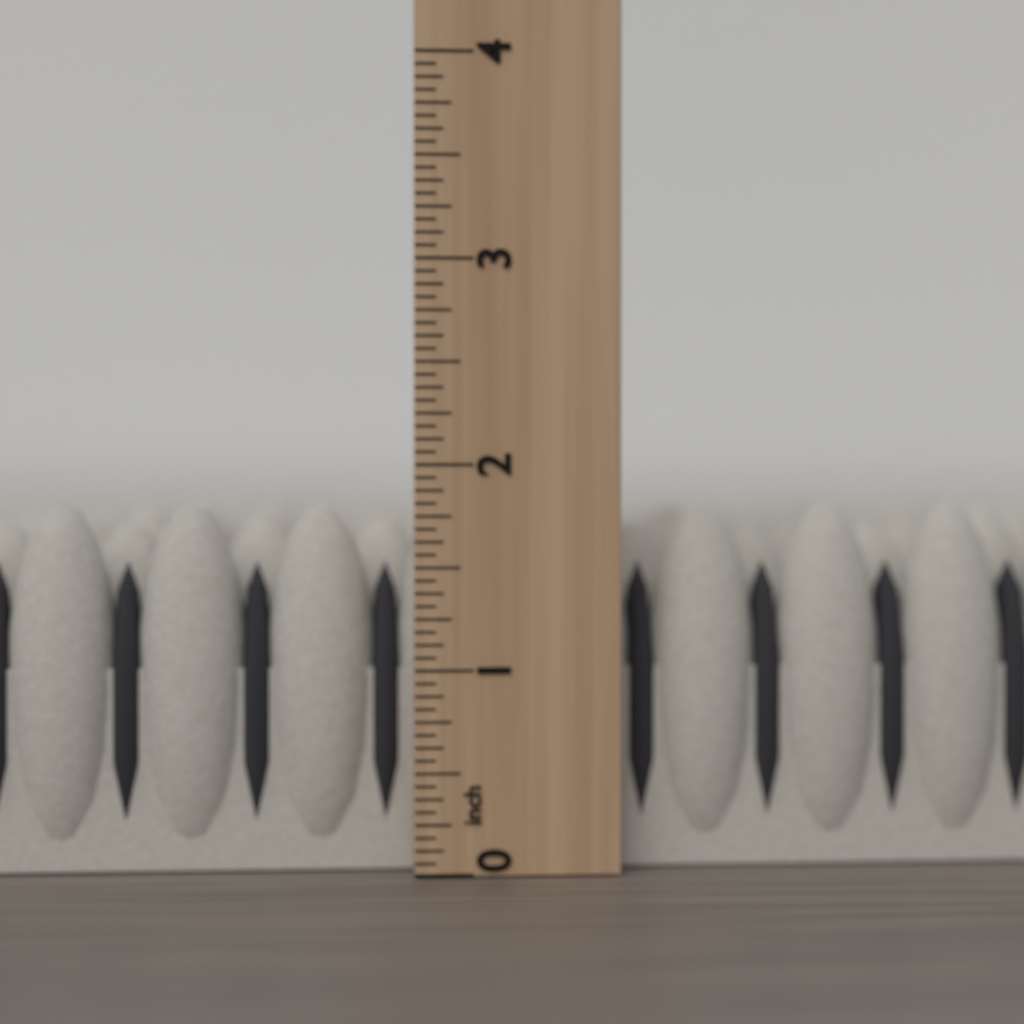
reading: 1.8125 inch
